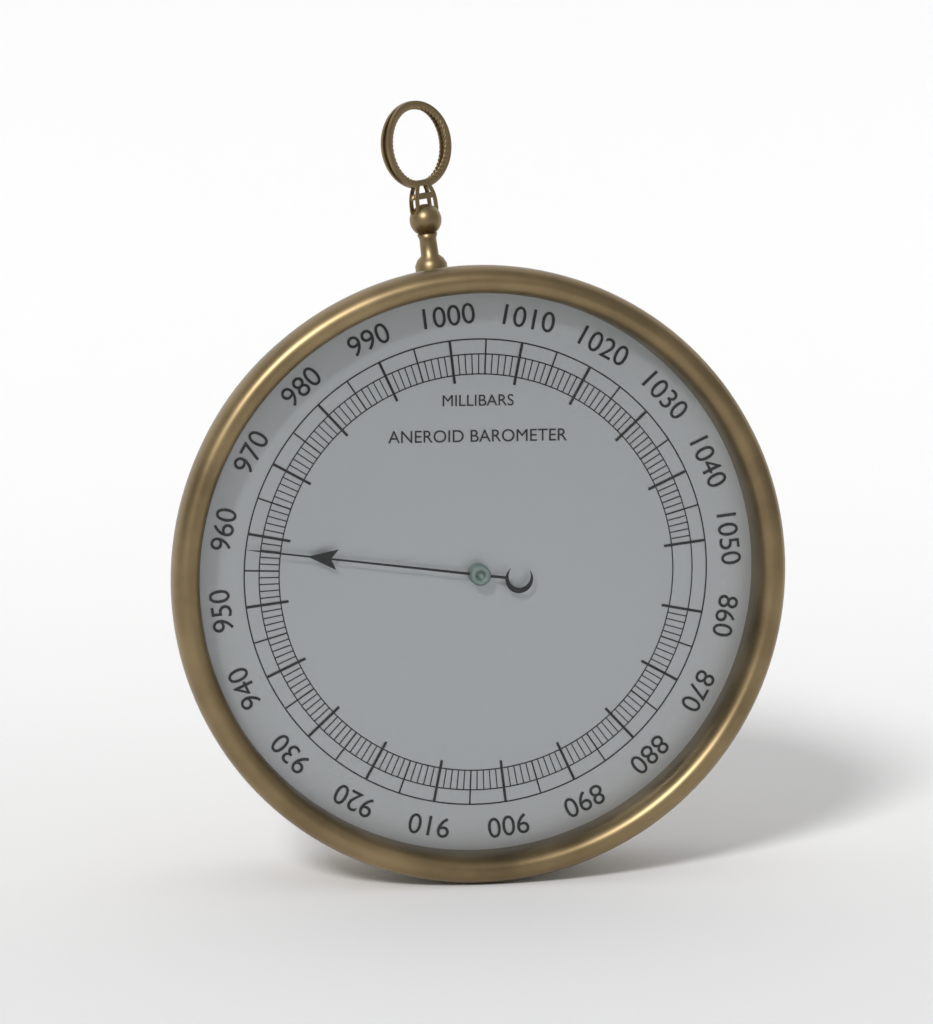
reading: 958 mbar
